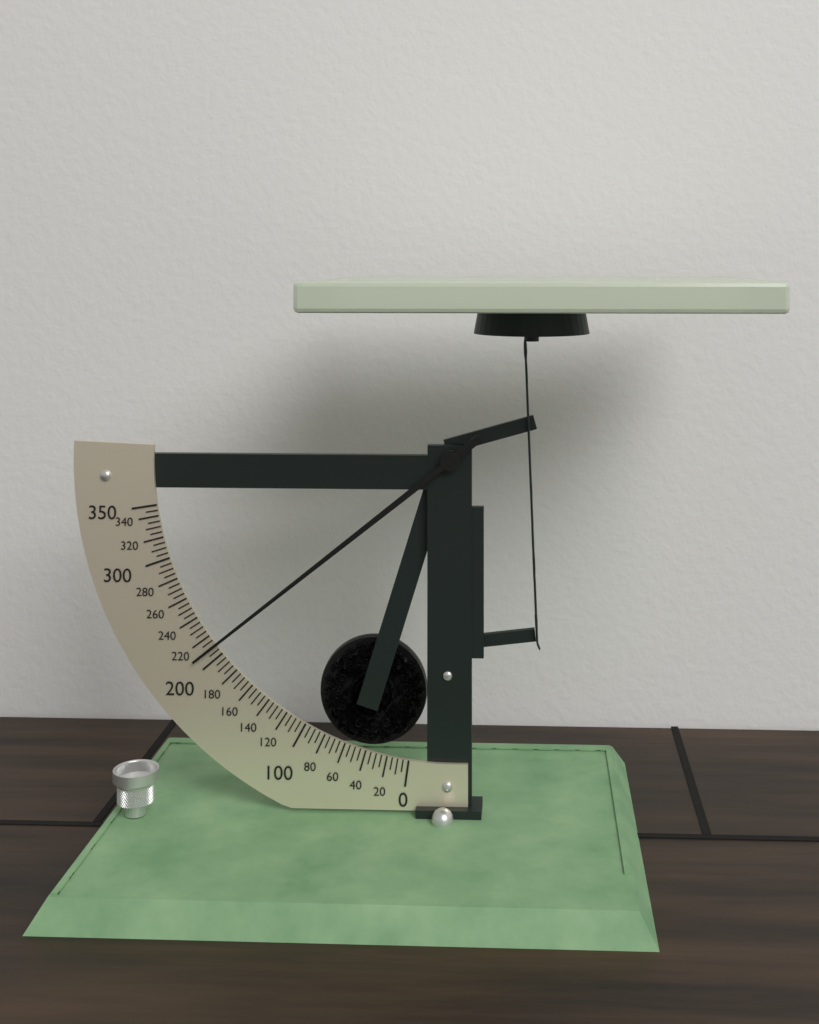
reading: 210 (no unit)
